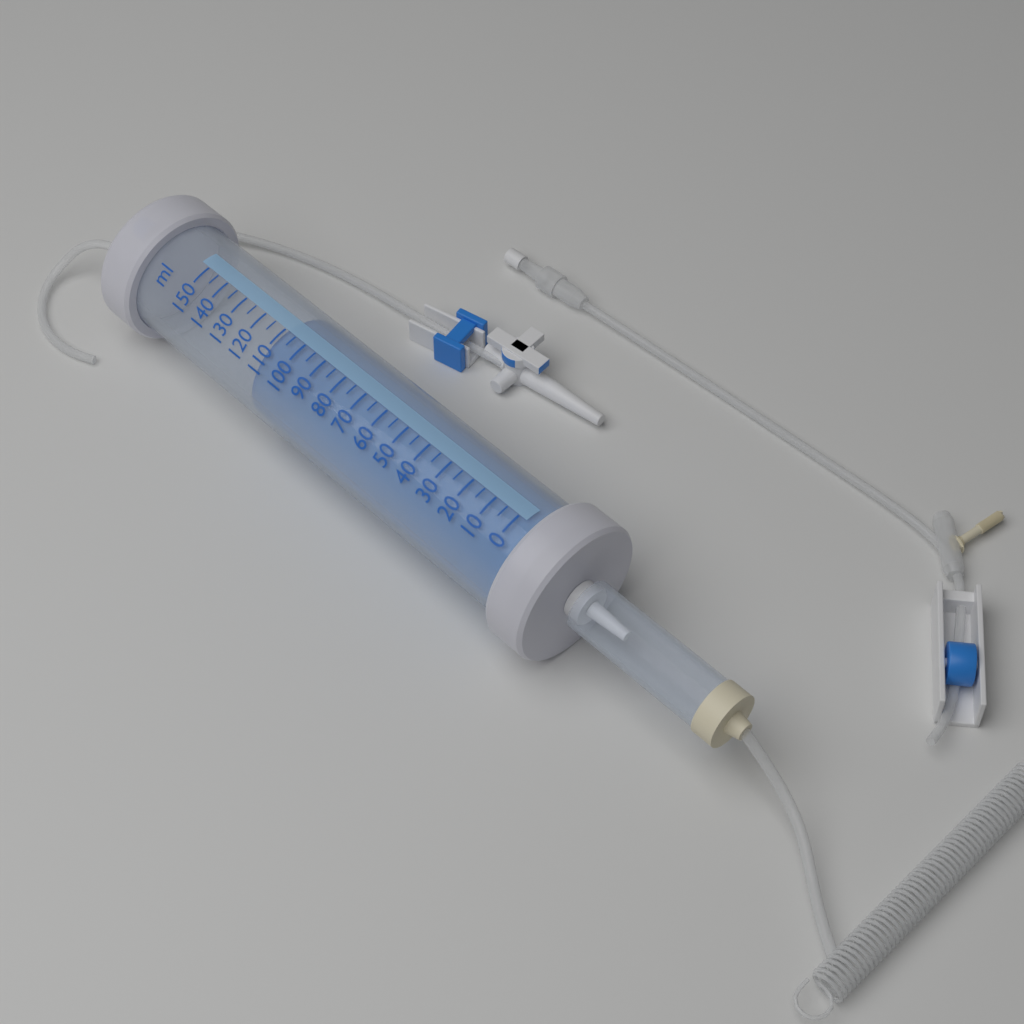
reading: 110 ml
